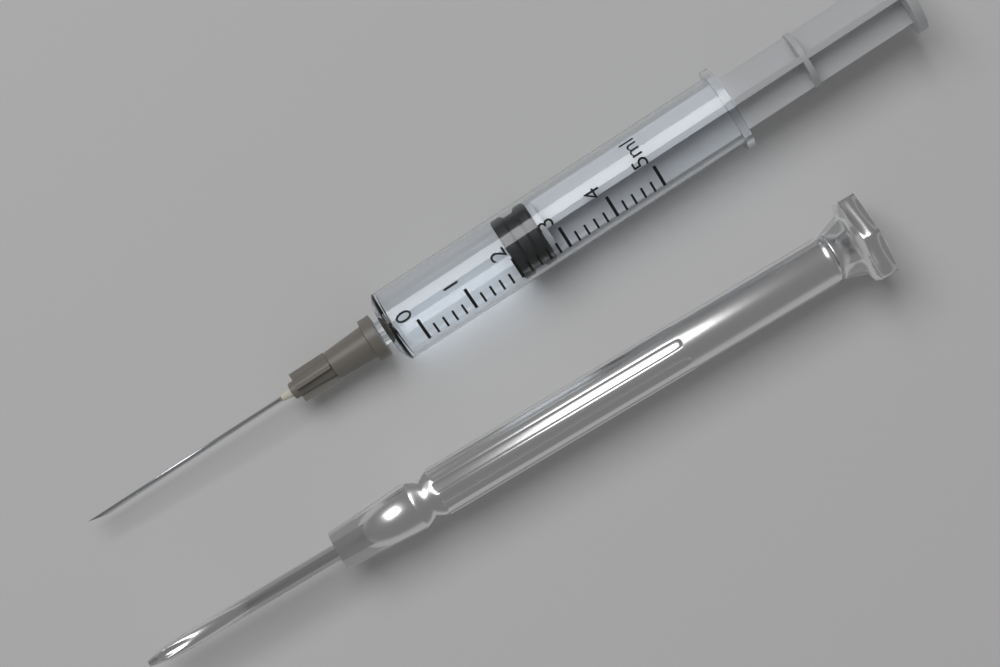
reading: 2.0 ml
